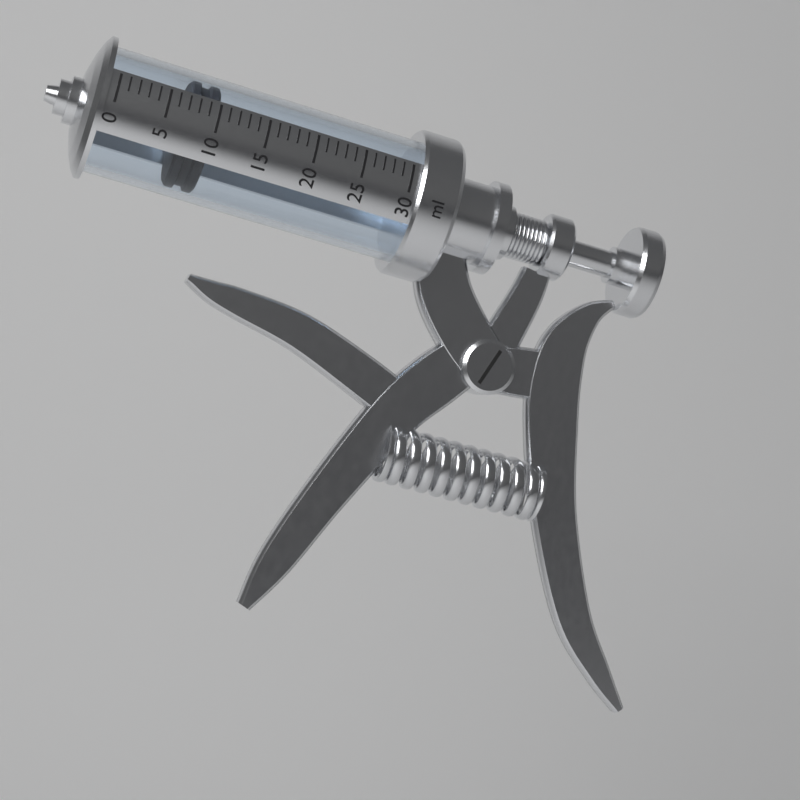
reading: 7 ml
